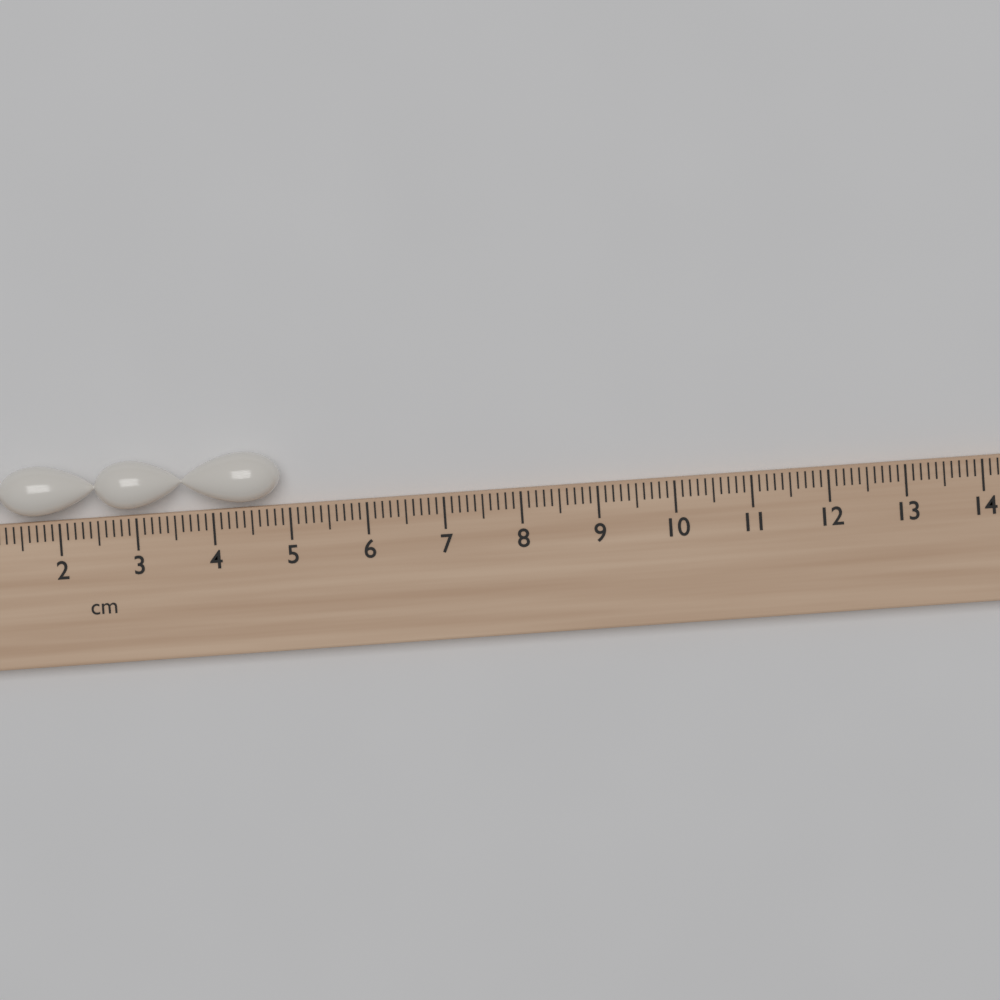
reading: 4.9 cm
